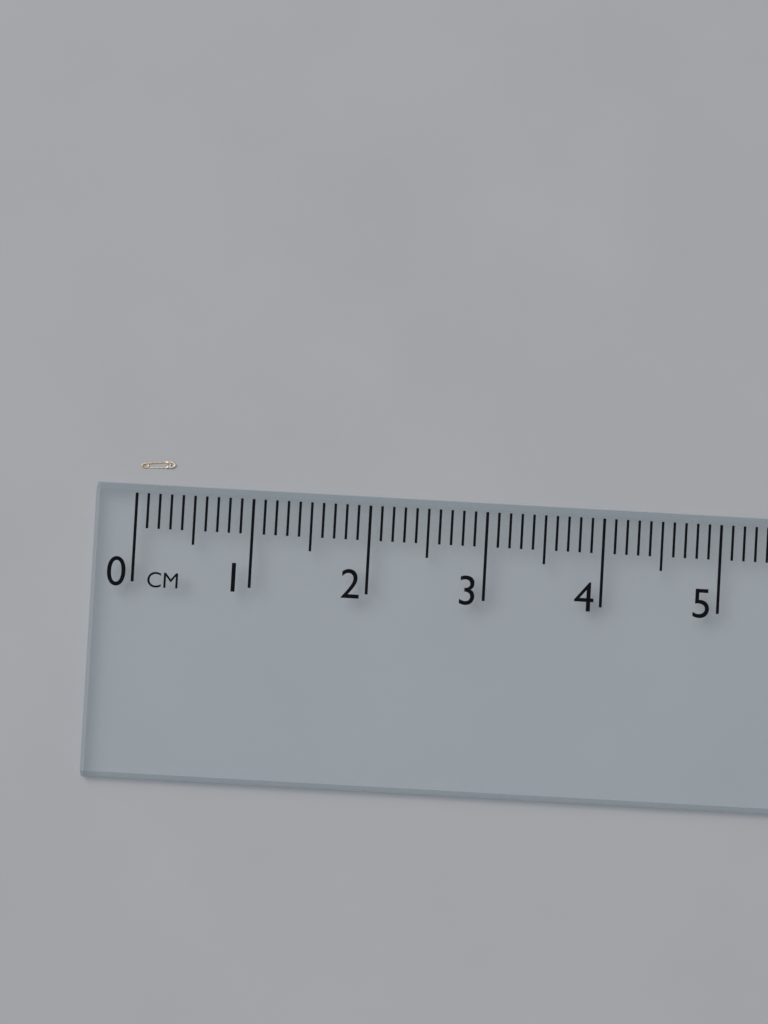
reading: 0.3 cm
